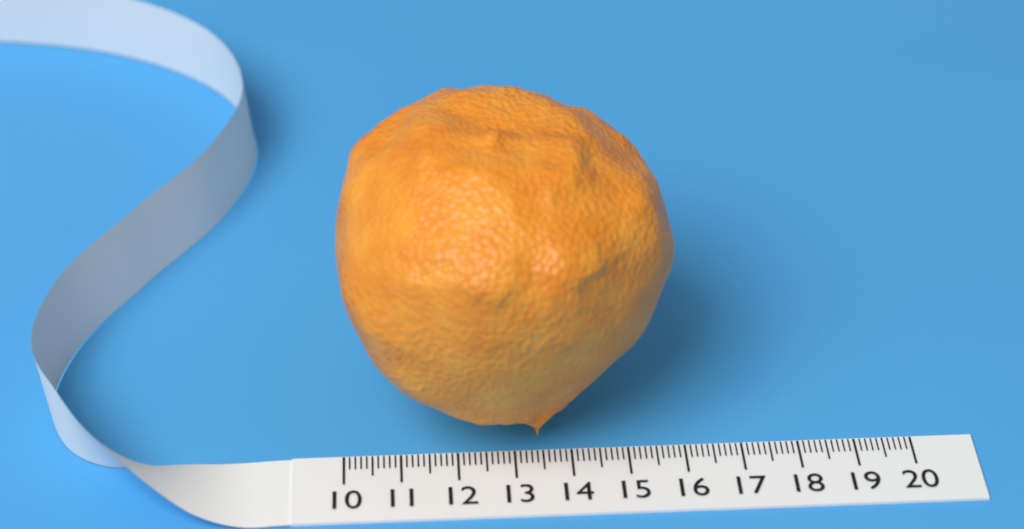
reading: 15.8 (no unit)
